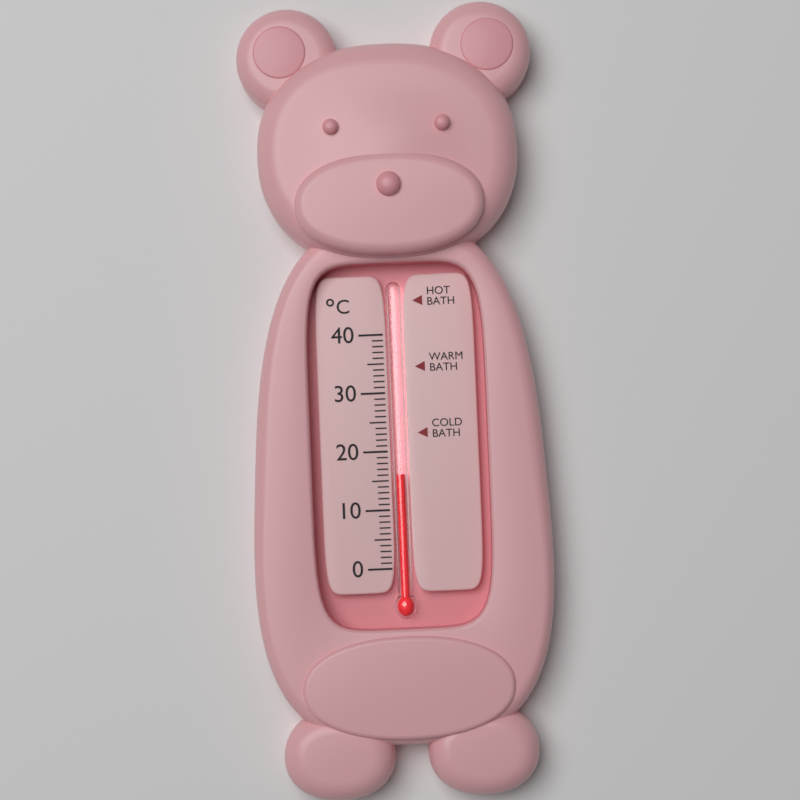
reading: 16 °C
